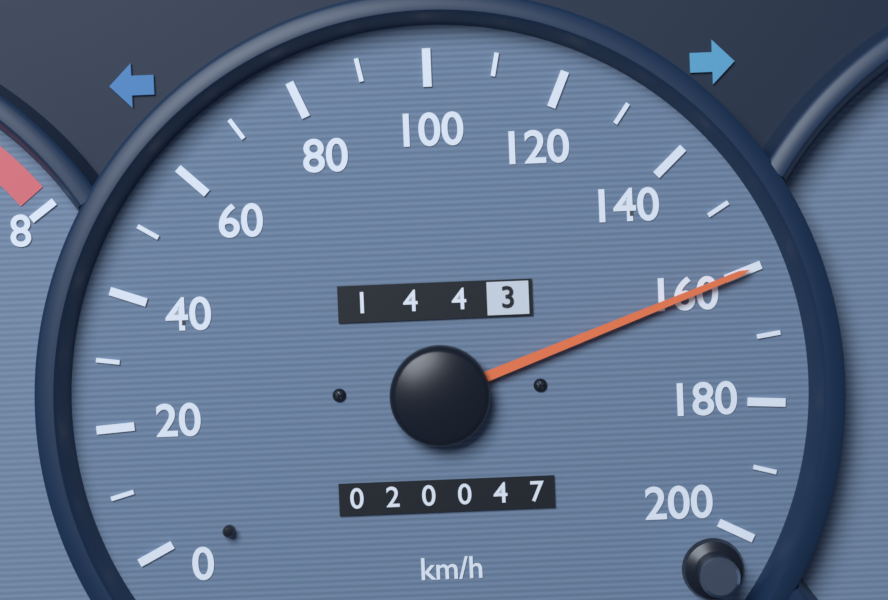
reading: 160 km/h
